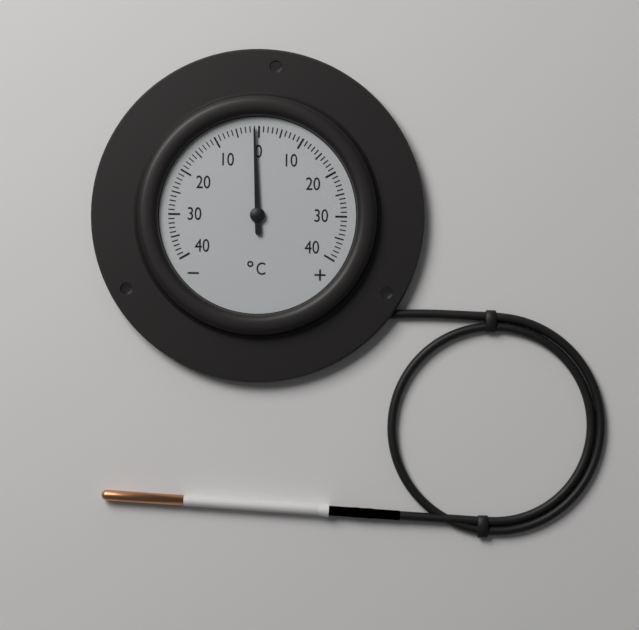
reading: -1 °C
